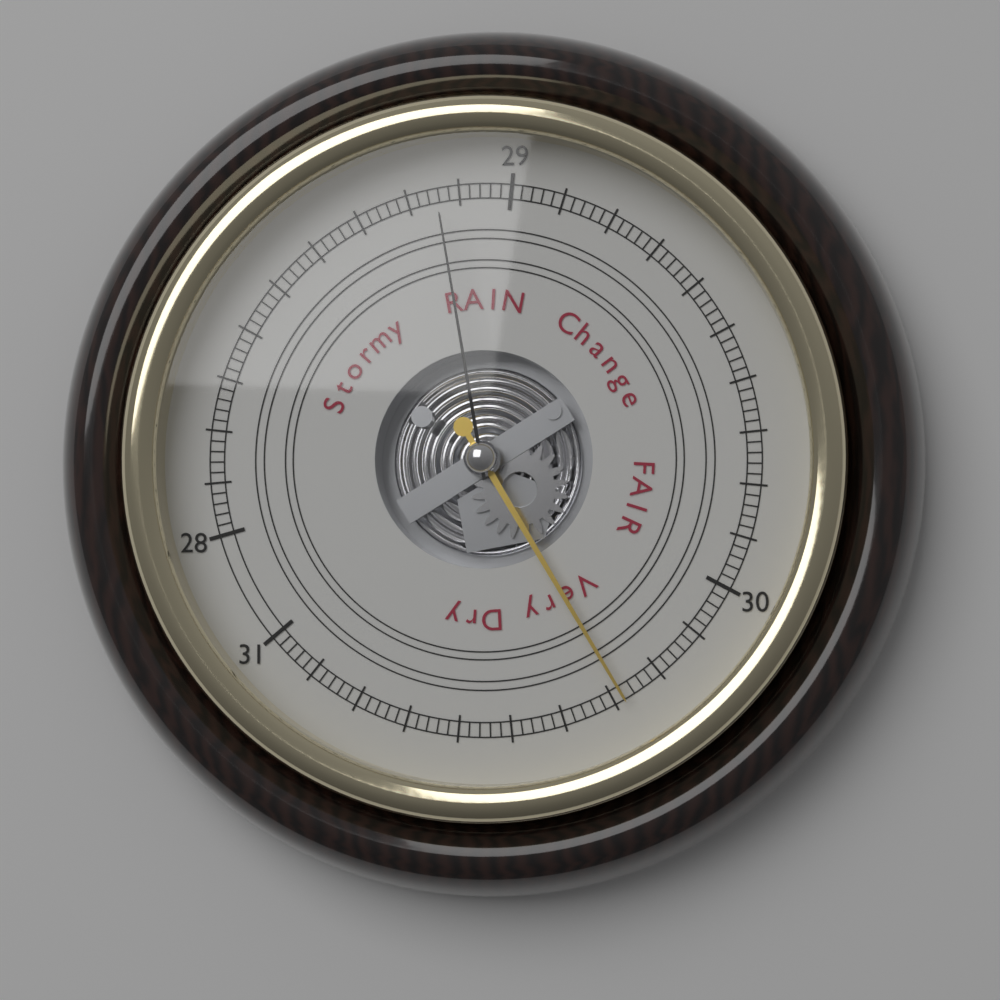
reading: 30.28 (no unit)
